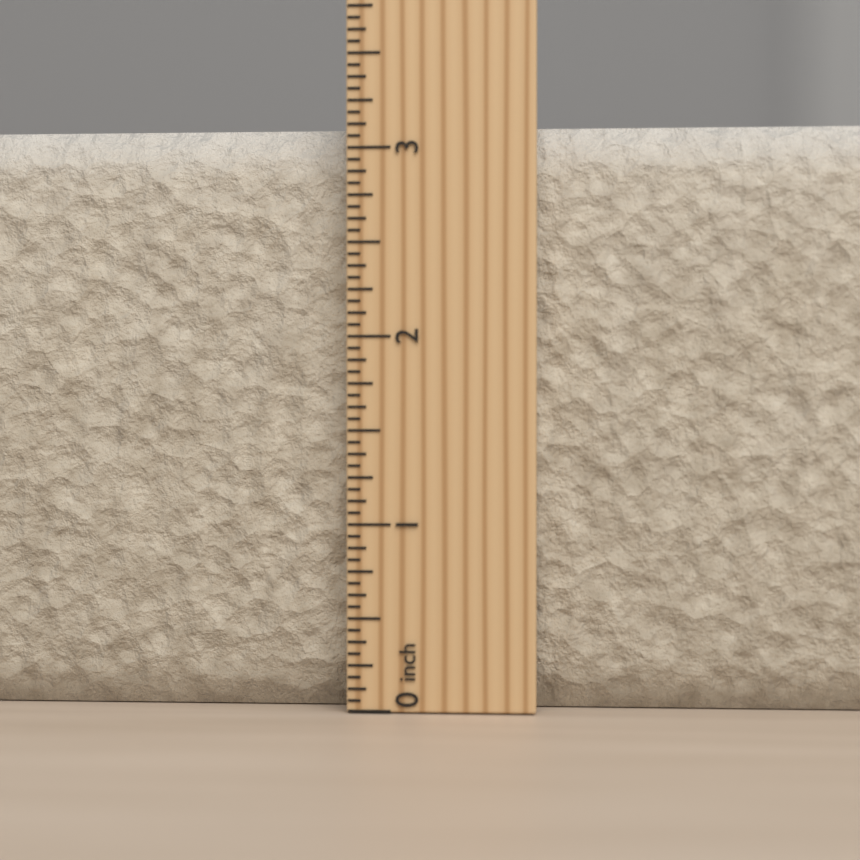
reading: 3.1250 inch
